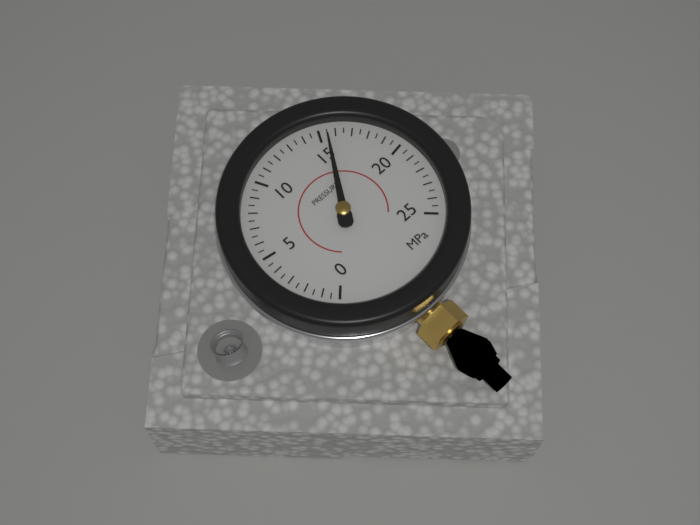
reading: 15.5 MPa
